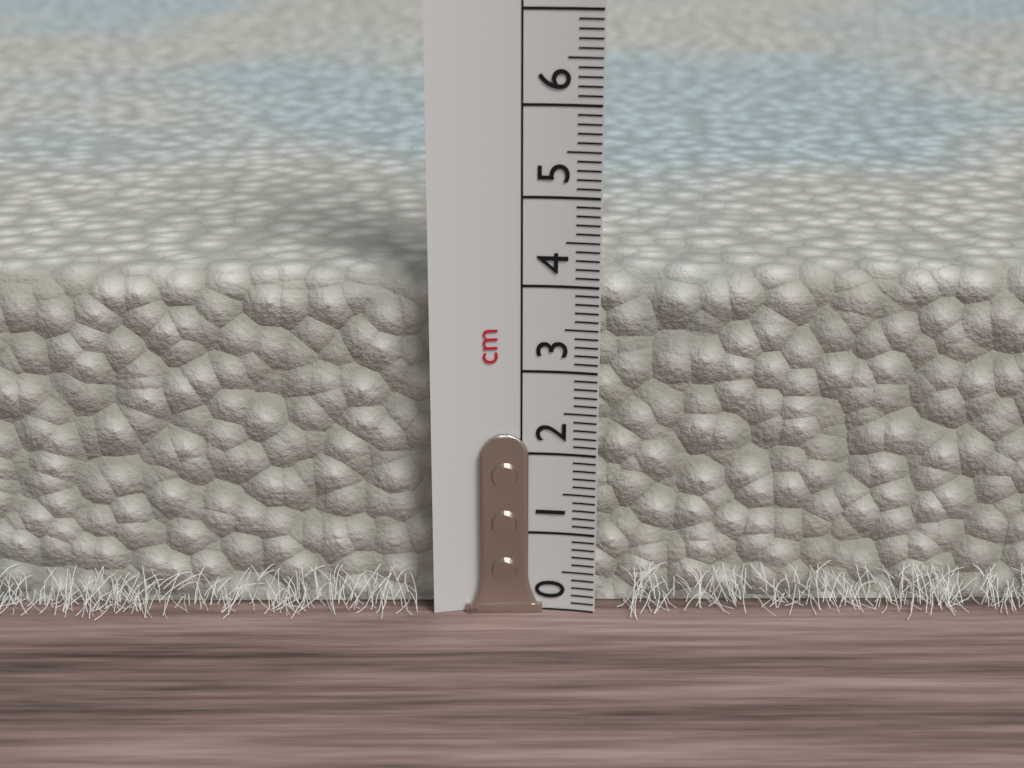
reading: 4.1 cm
